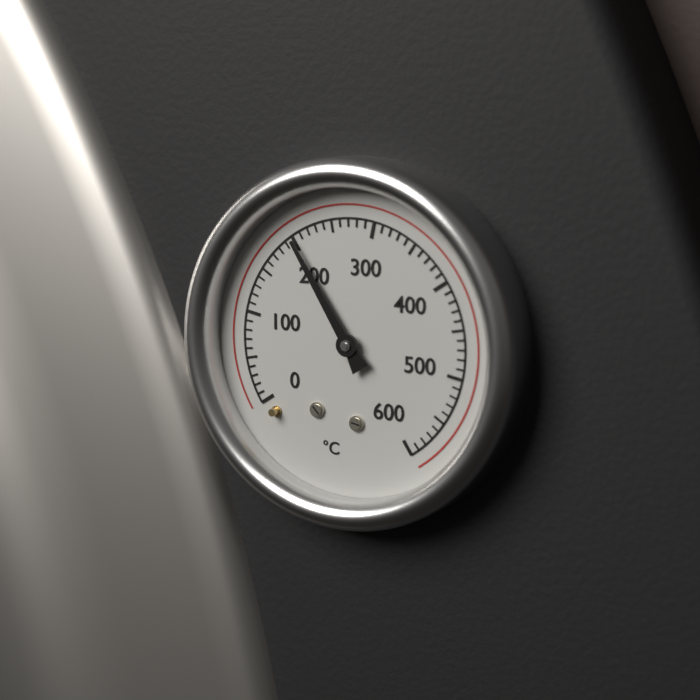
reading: 200 °C
